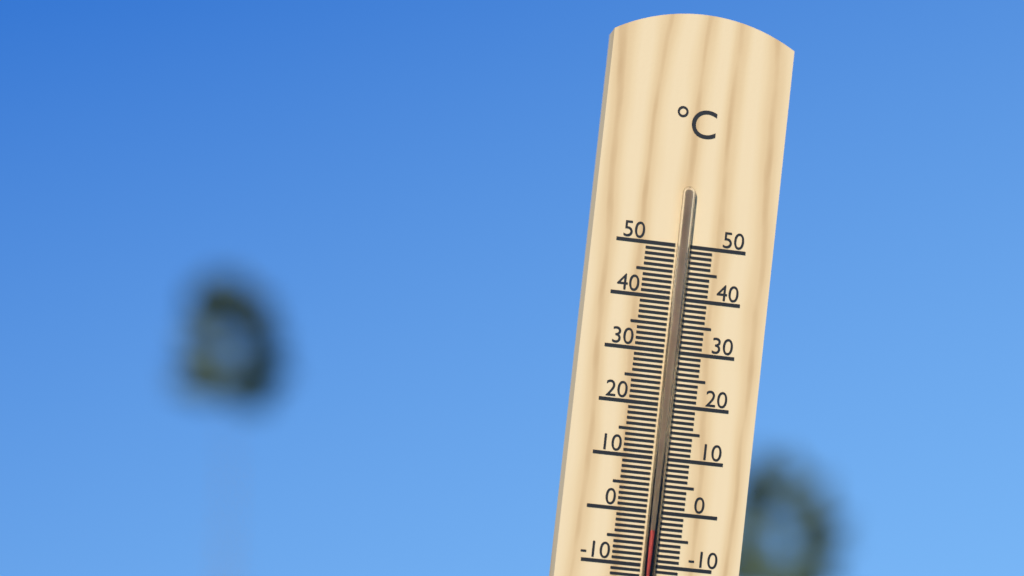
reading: -3 °C
